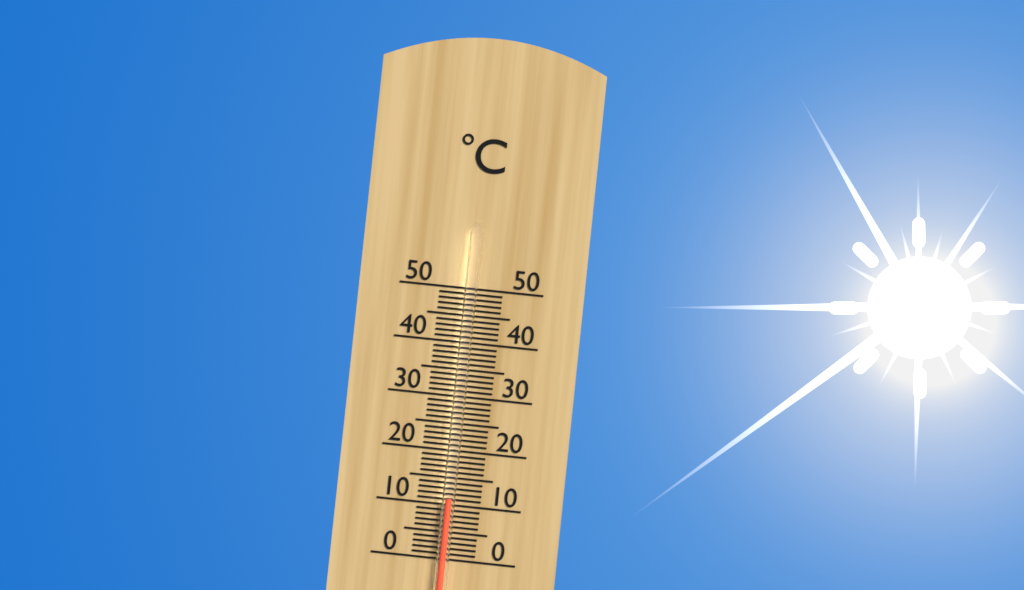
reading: 11 °C
